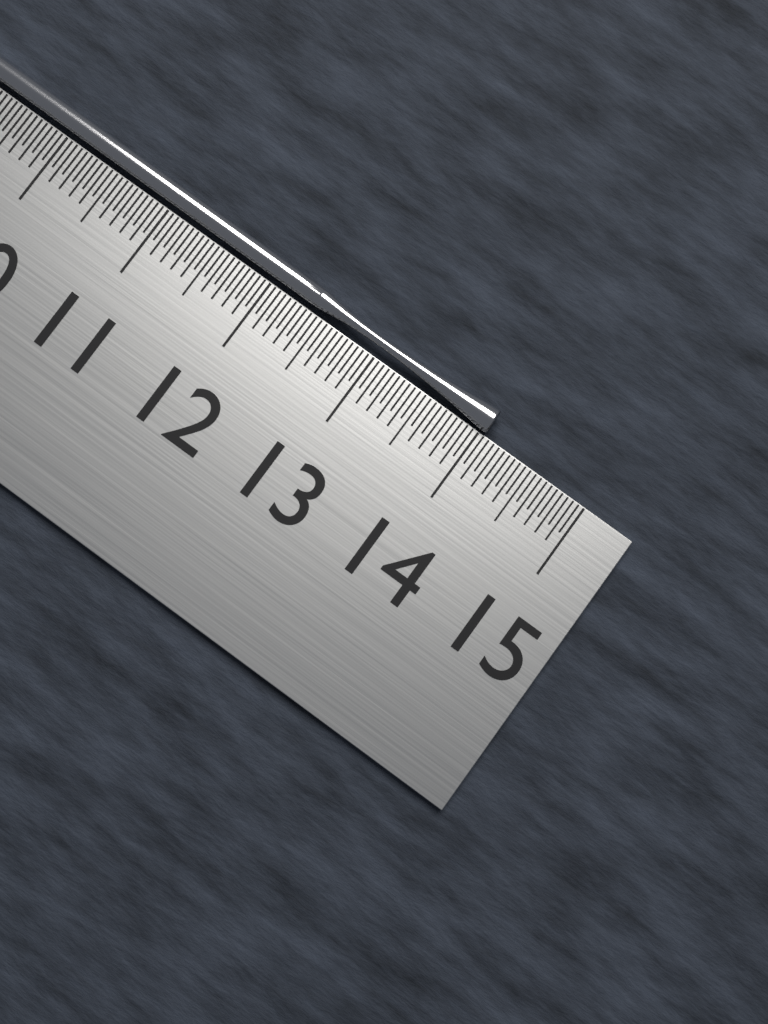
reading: 14.05 cm
